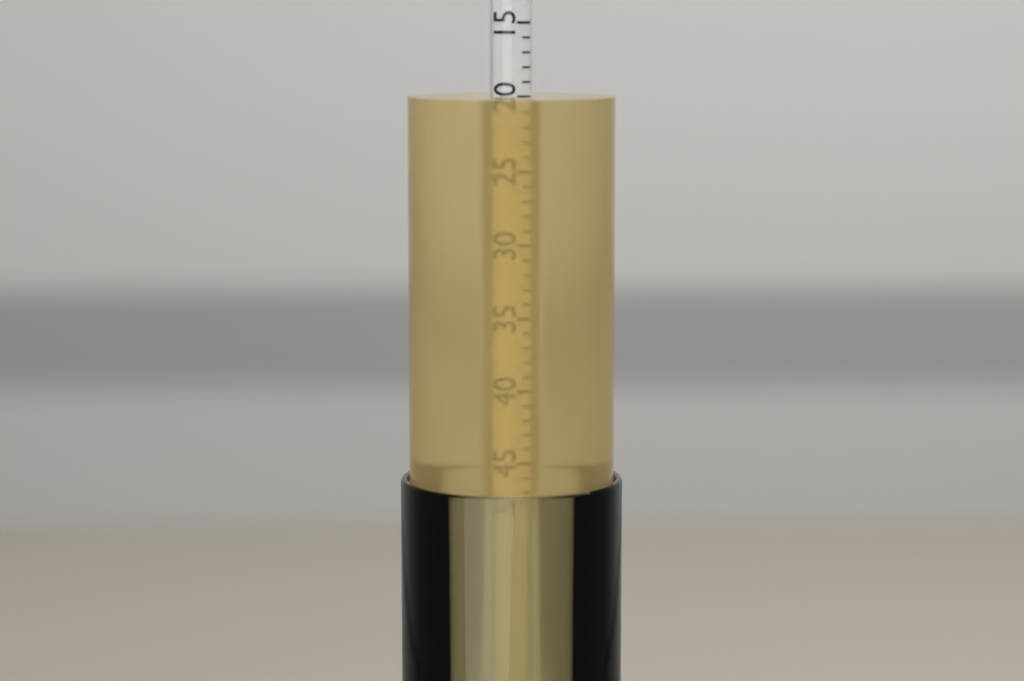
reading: 20 (no unit)
